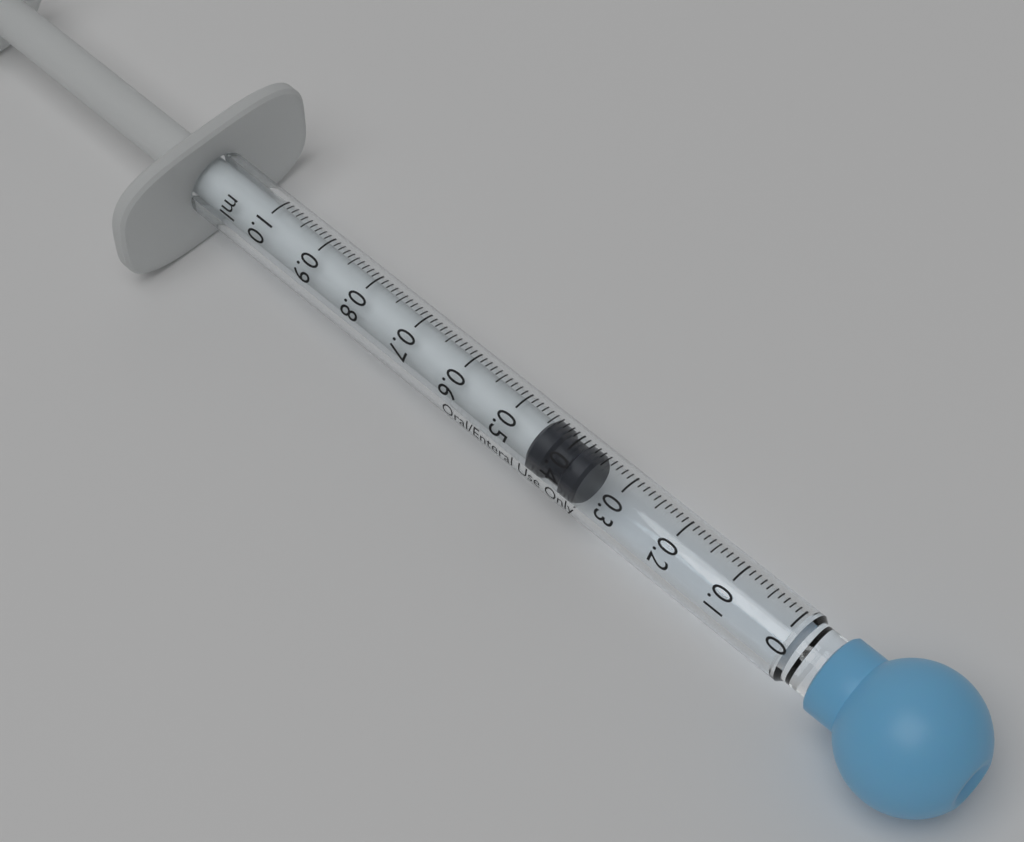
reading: 0.36 ml
